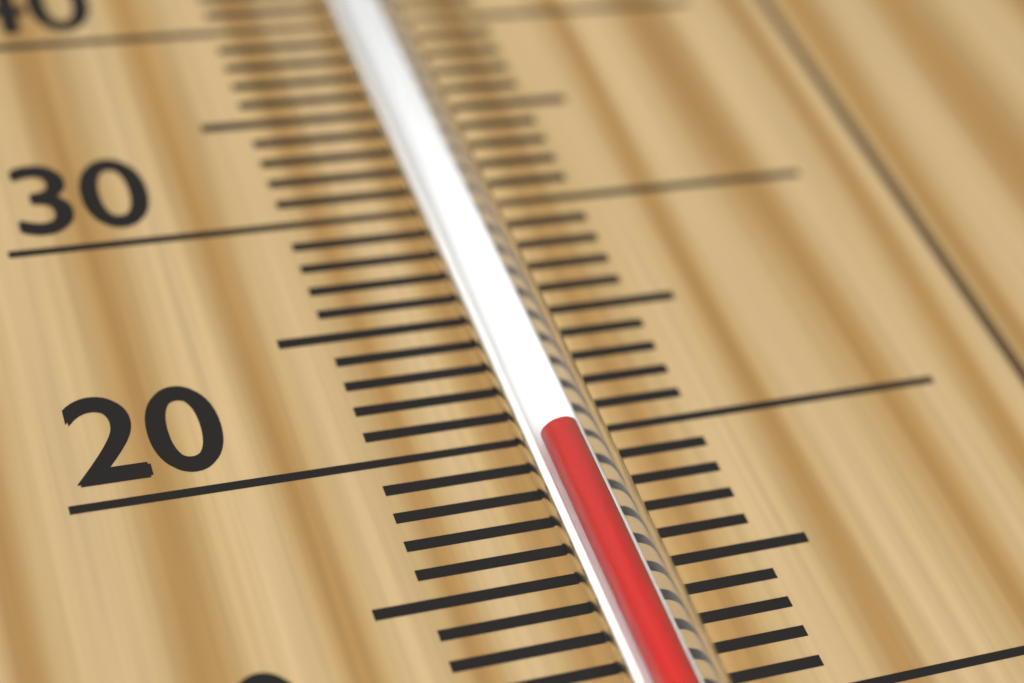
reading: 19 °C
